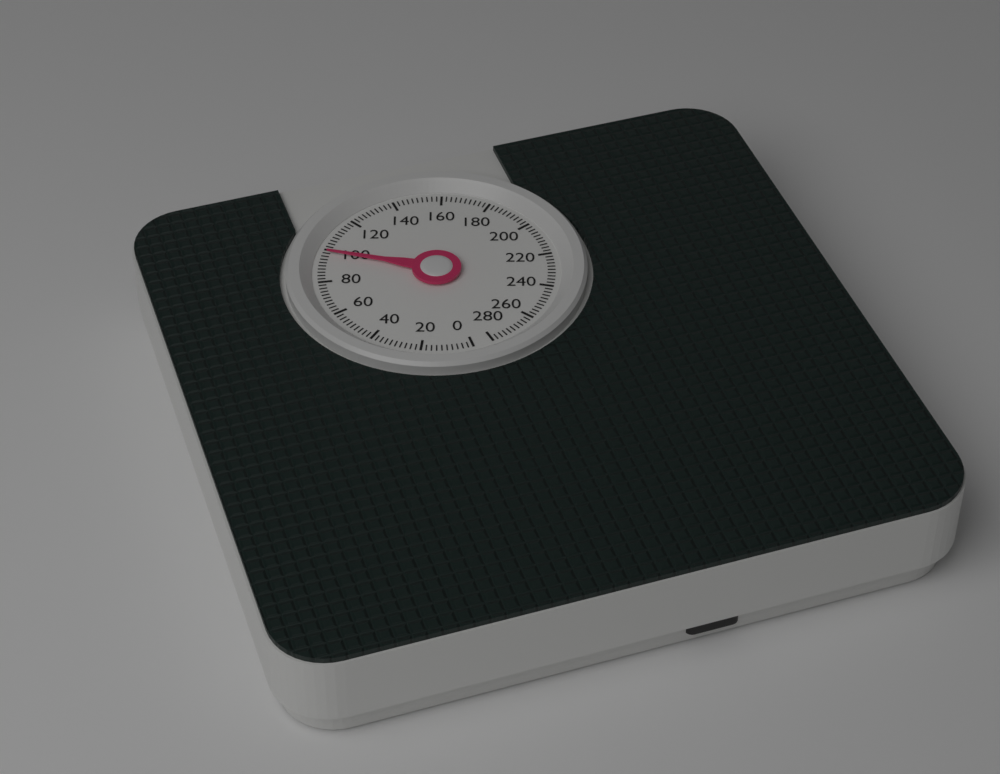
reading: 98 (no unit)
